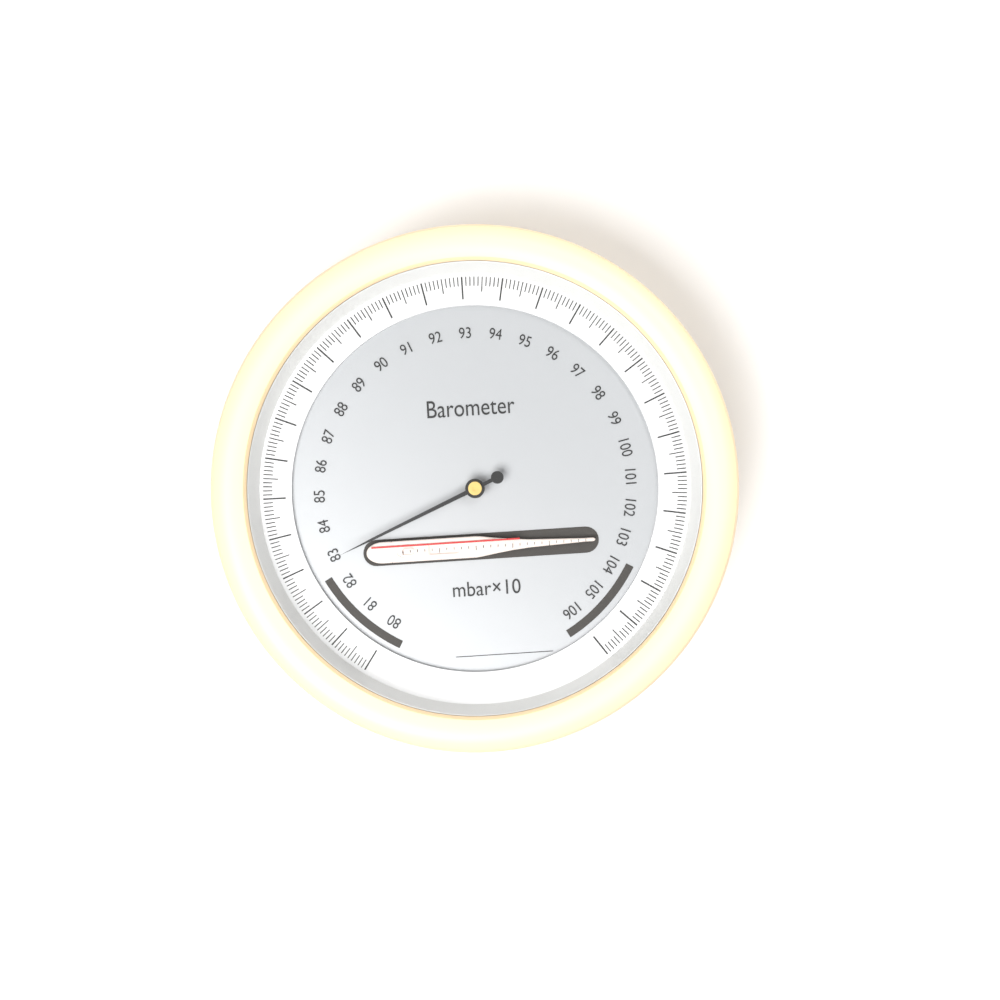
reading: 82.9 mbar×10
